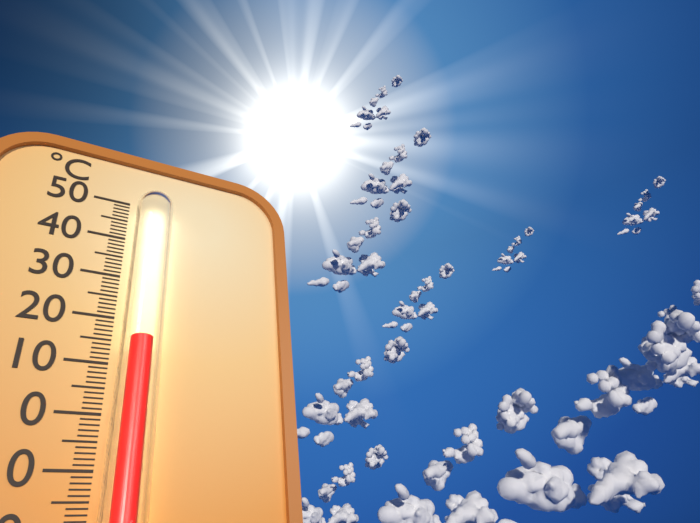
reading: 14 °C
